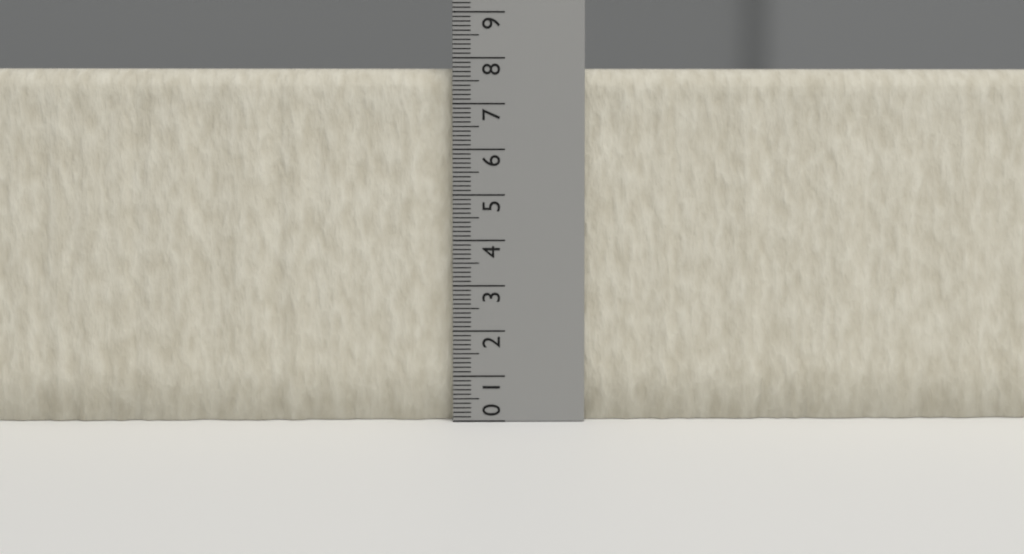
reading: 7.8 (no unit)
